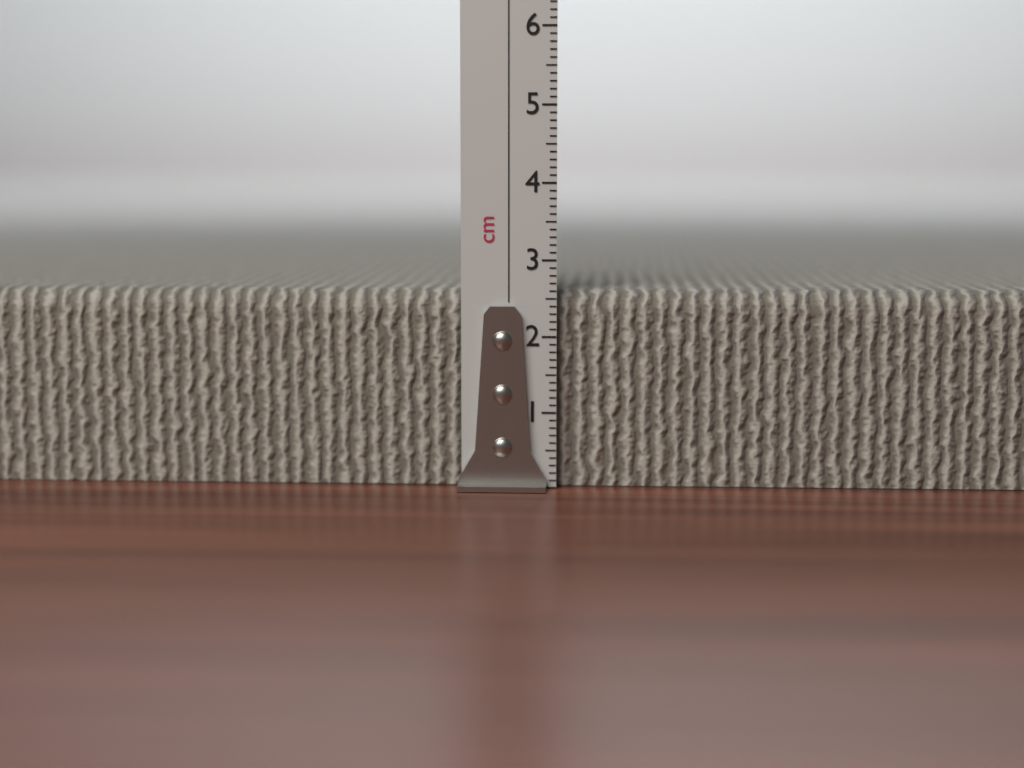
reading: 2.6 cm
